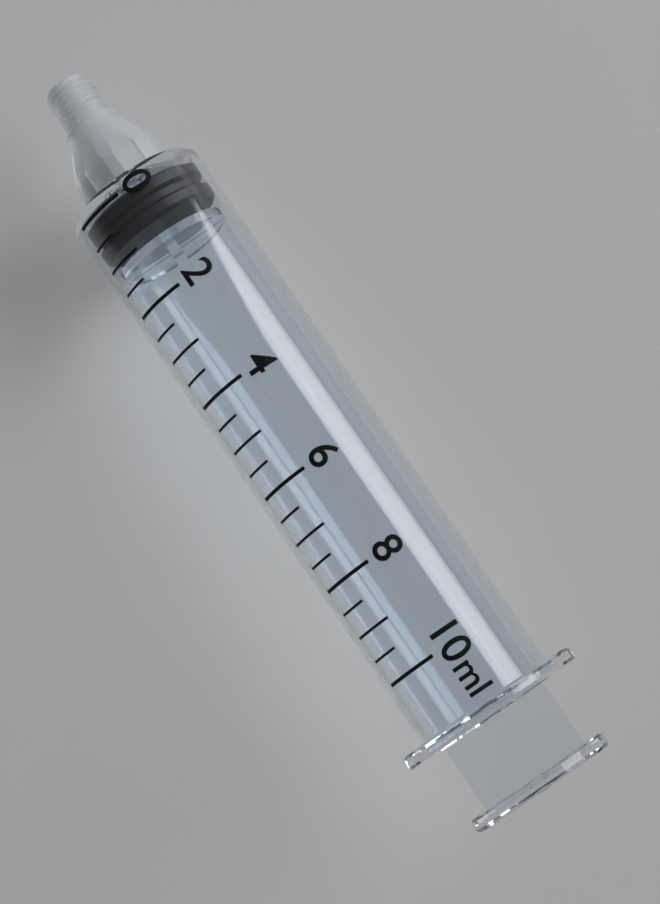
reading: 0.0 ml
